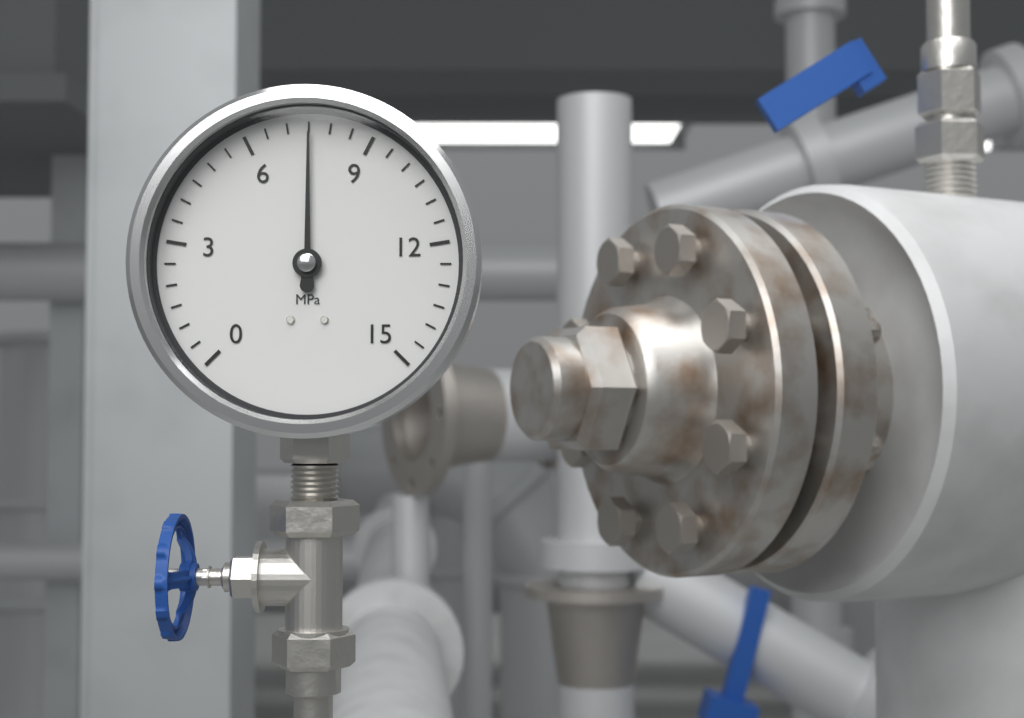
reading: 7.5 MPa
